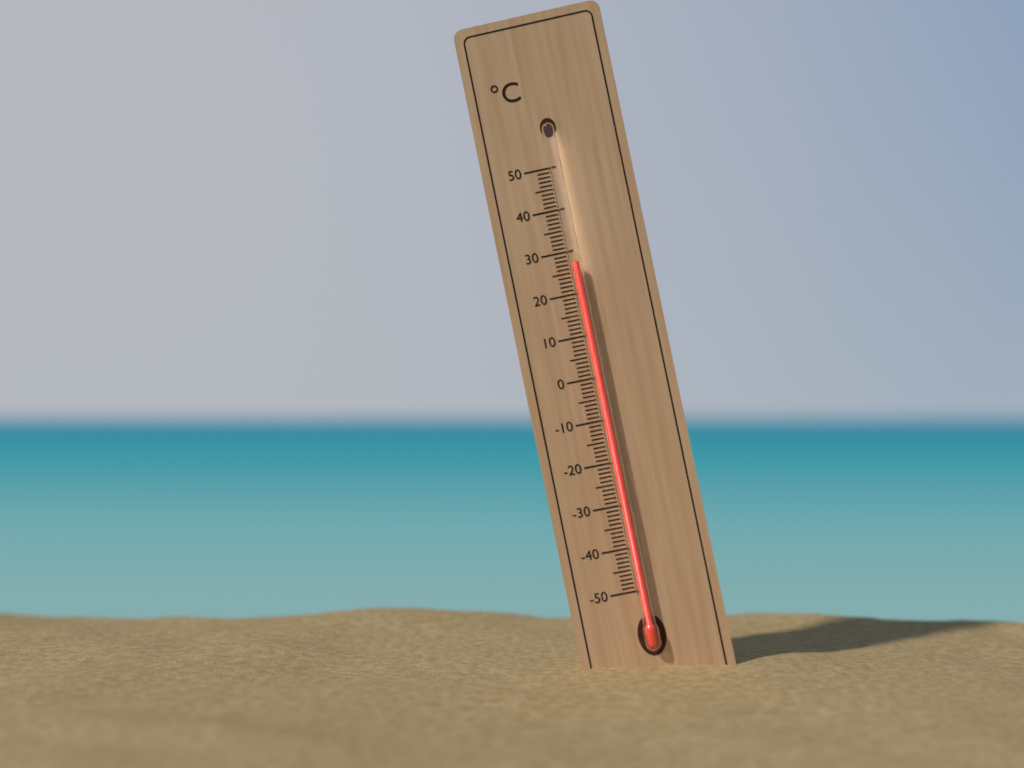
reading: 27 °C
